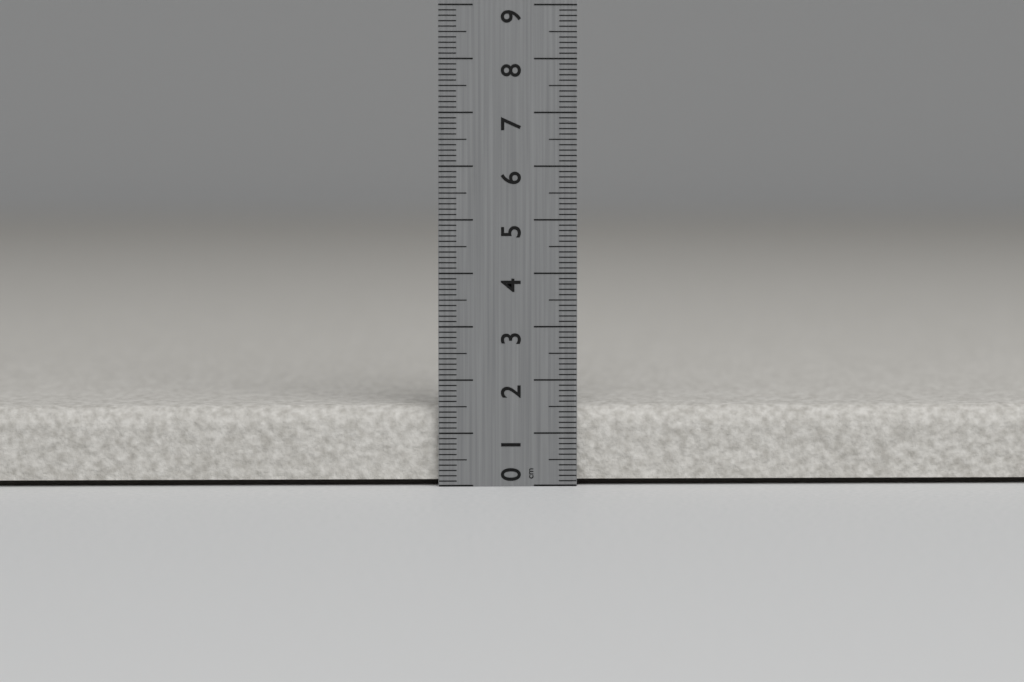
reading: 1.5 cm
